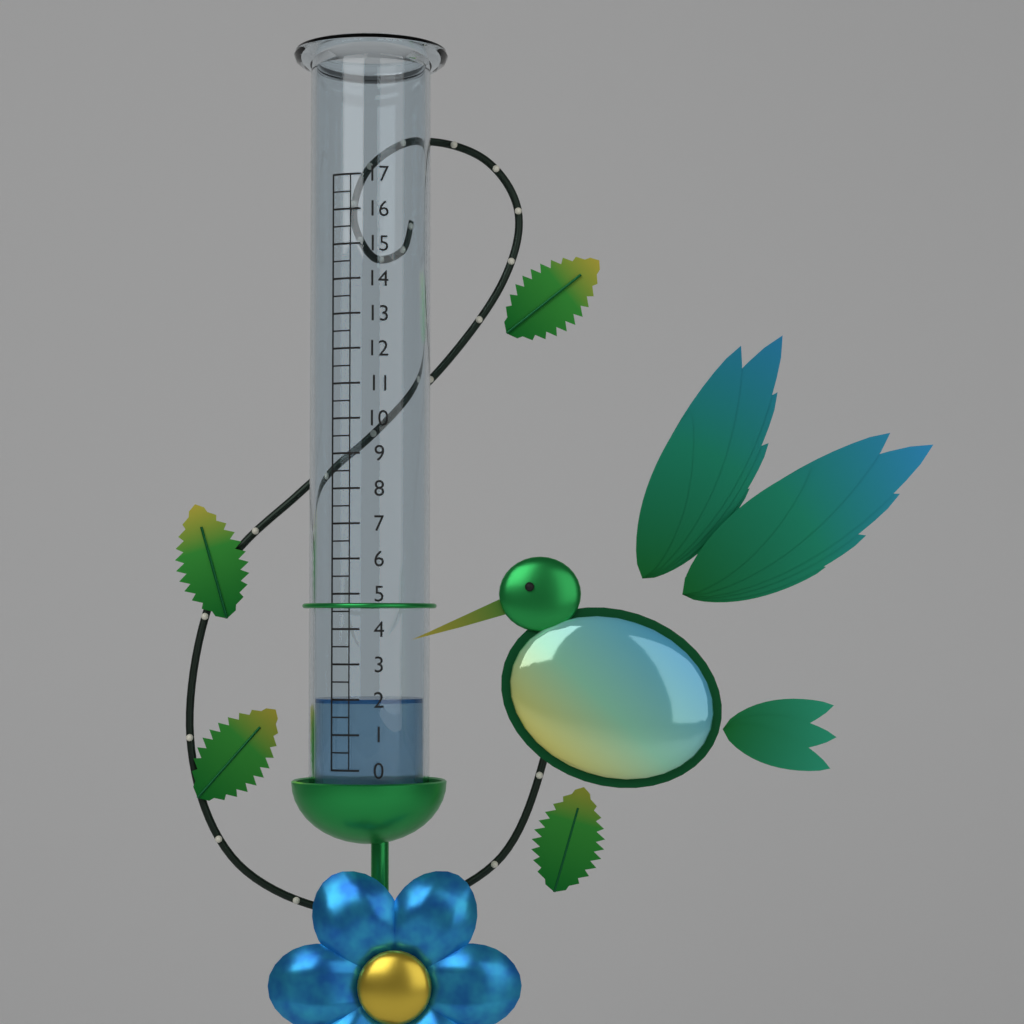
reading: 2.0 (no unit)
